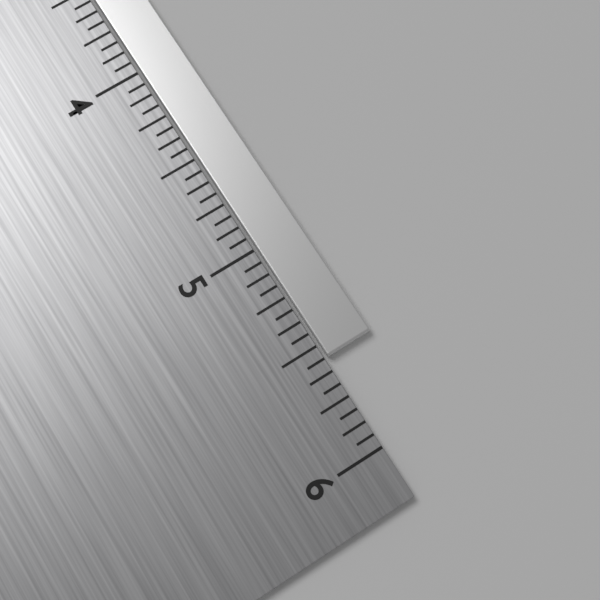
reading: 5.5625 in
